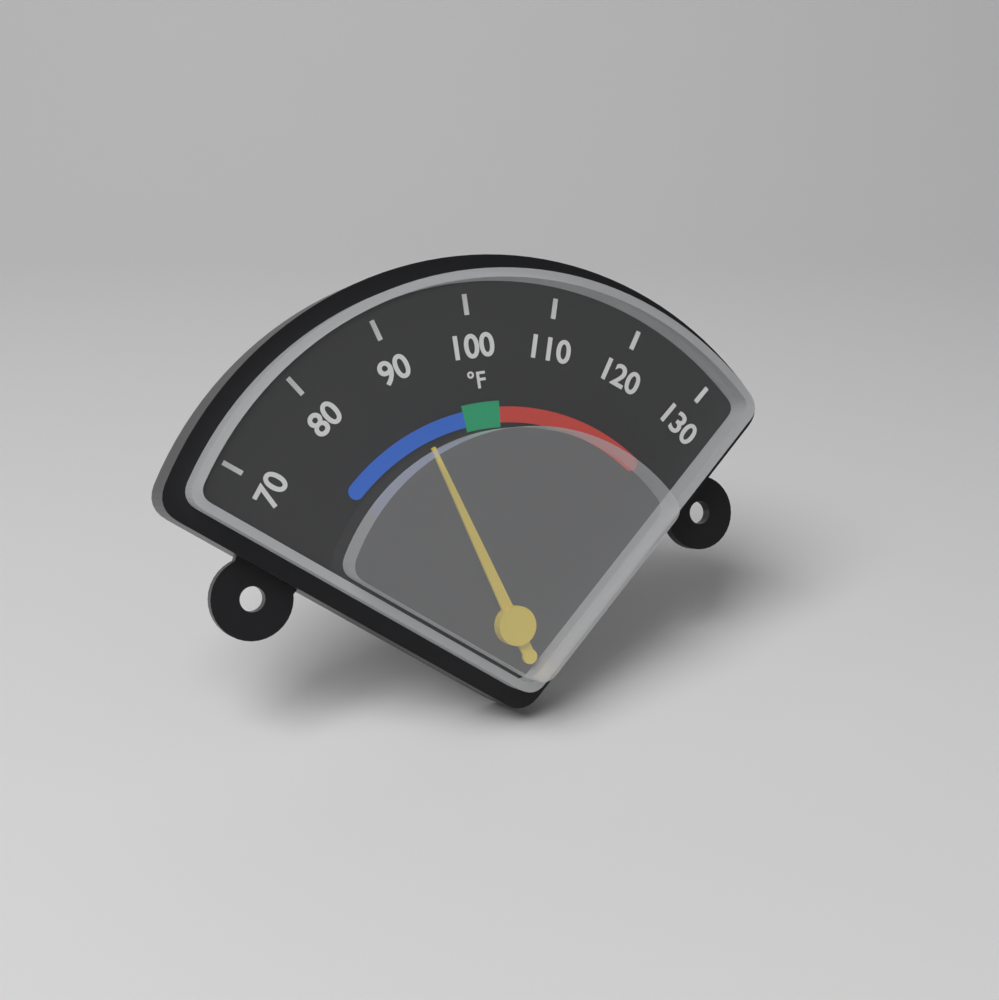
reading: 90 °F
